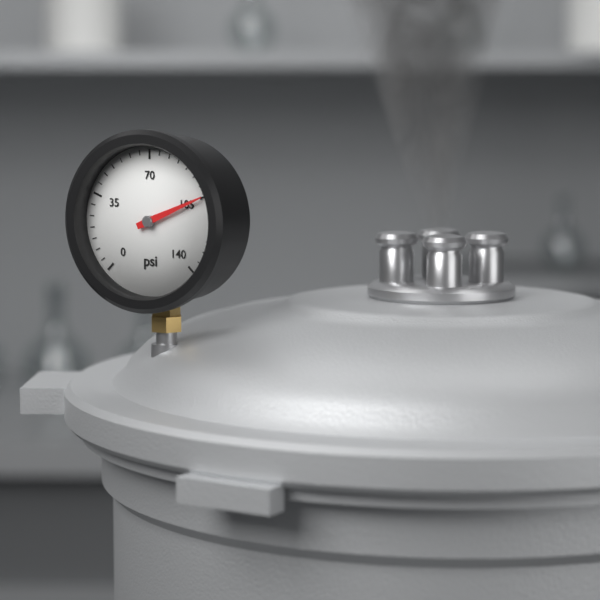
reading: 105 psi
